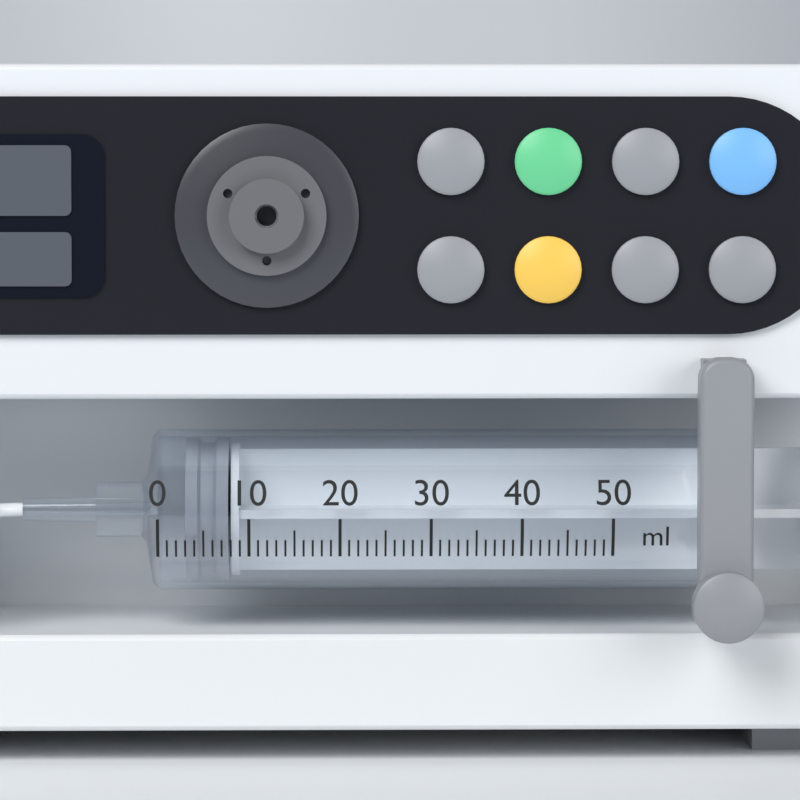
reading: 3 ml
